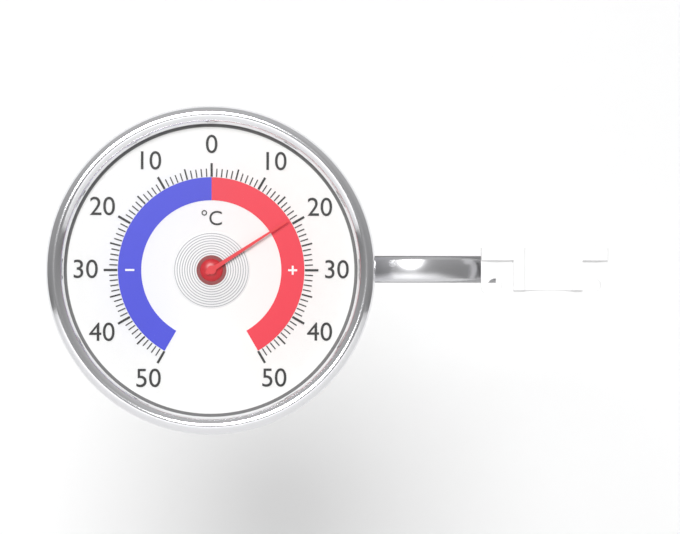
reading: 19 °C
